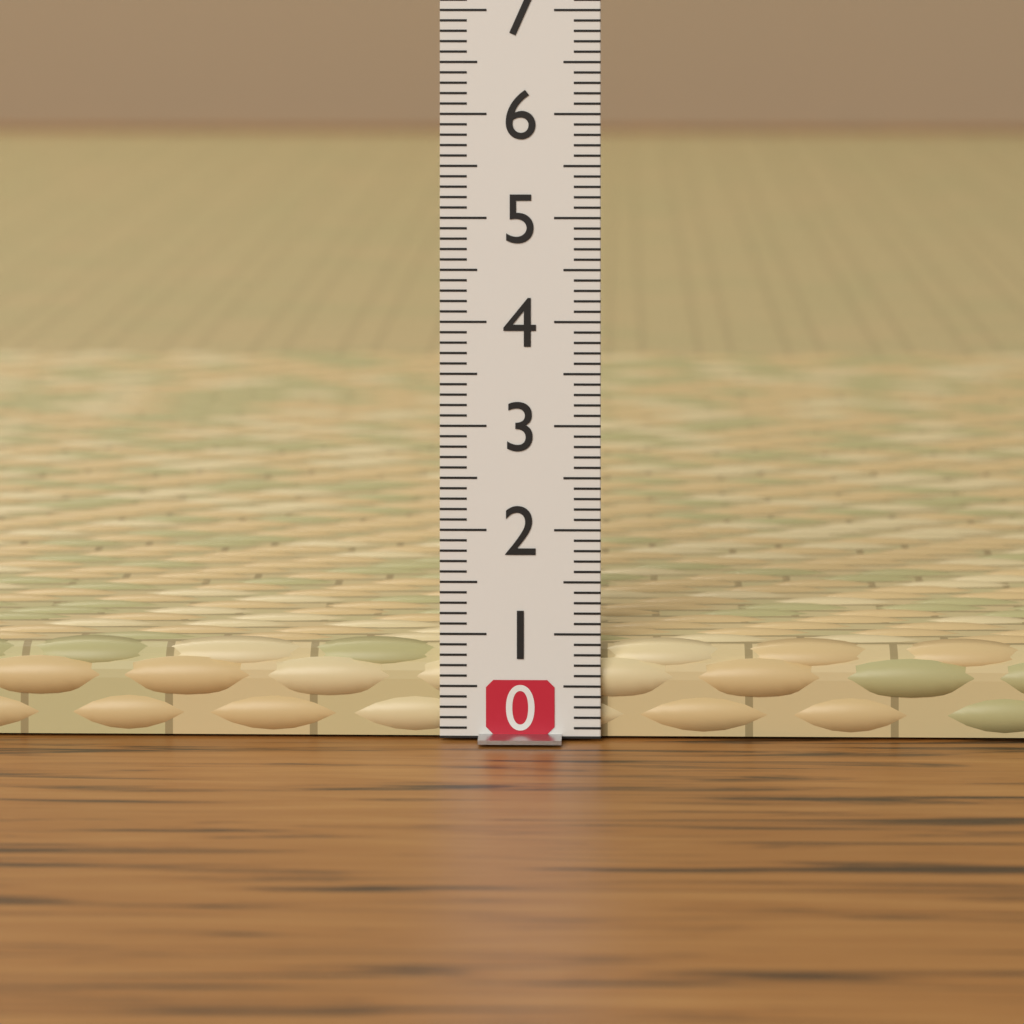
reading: 0.9 (no unit)
